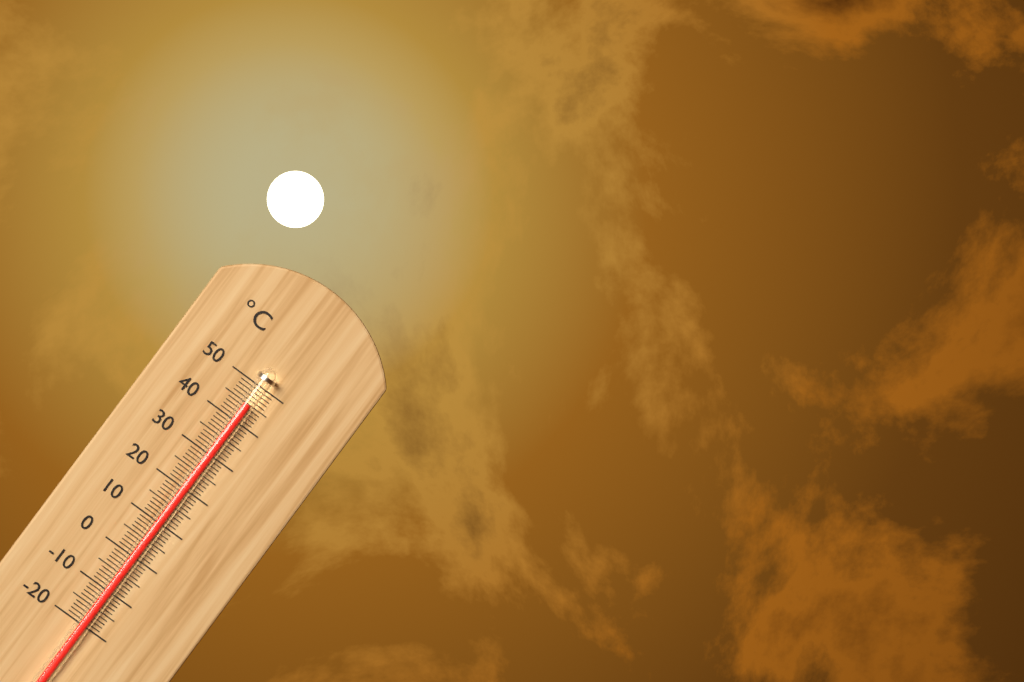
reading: 45 °C
